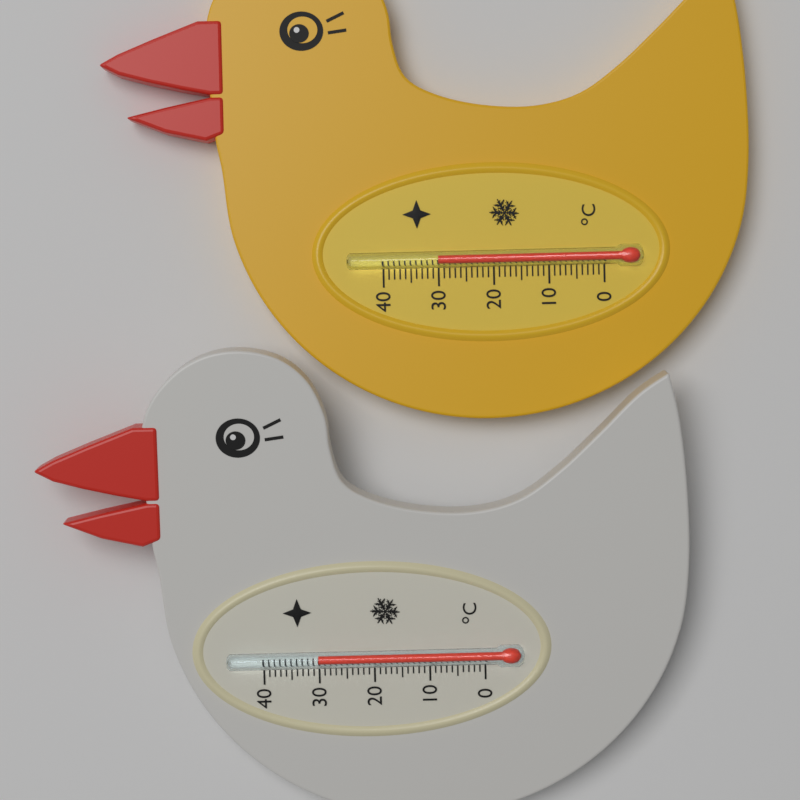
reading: 30 °C
